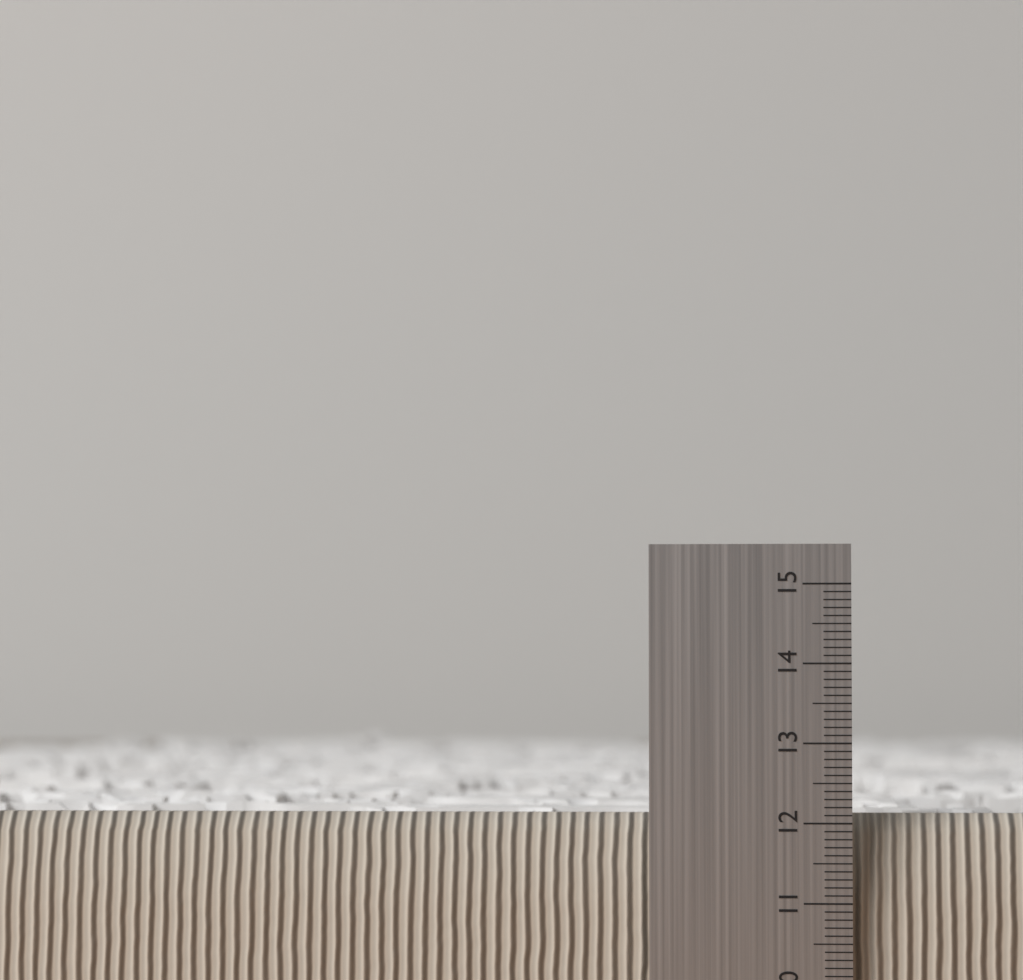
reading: 12.1 (no unit)
